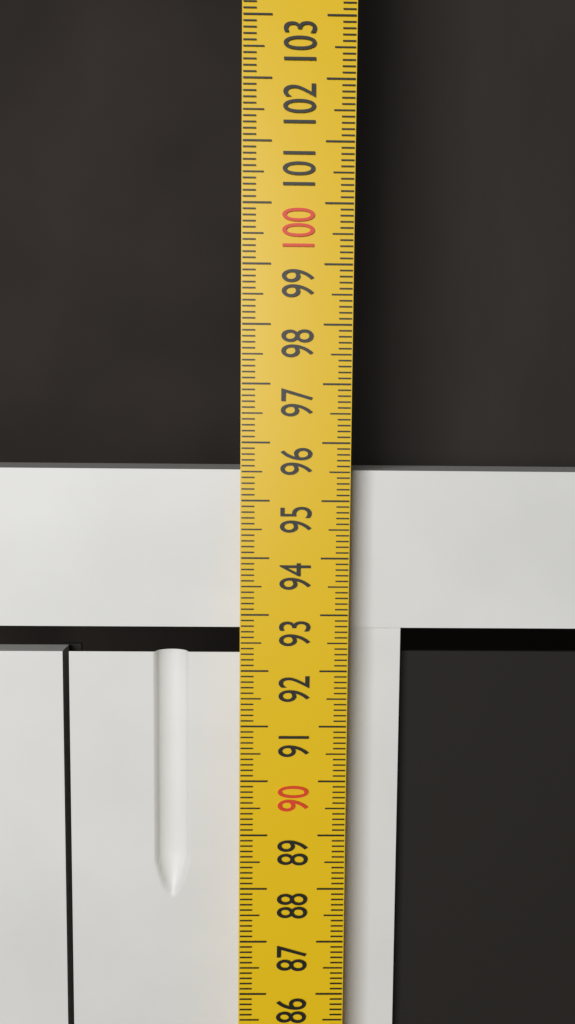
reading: 95.5 cm
